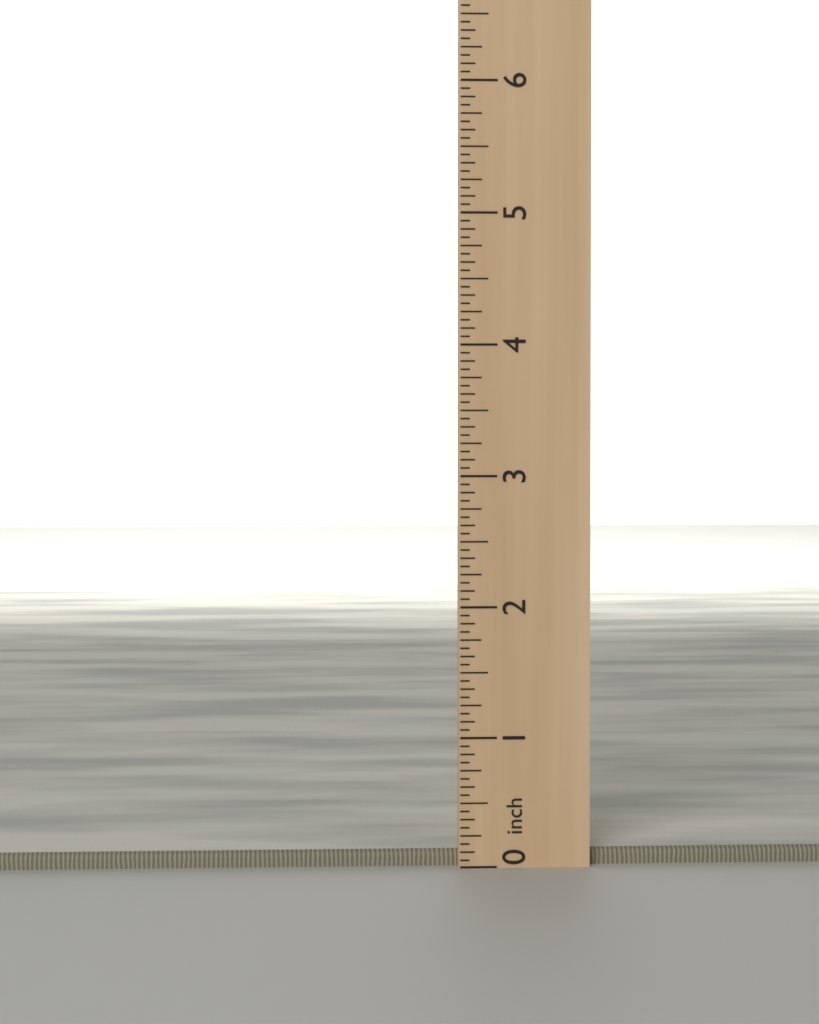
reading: 0.1250 inch
